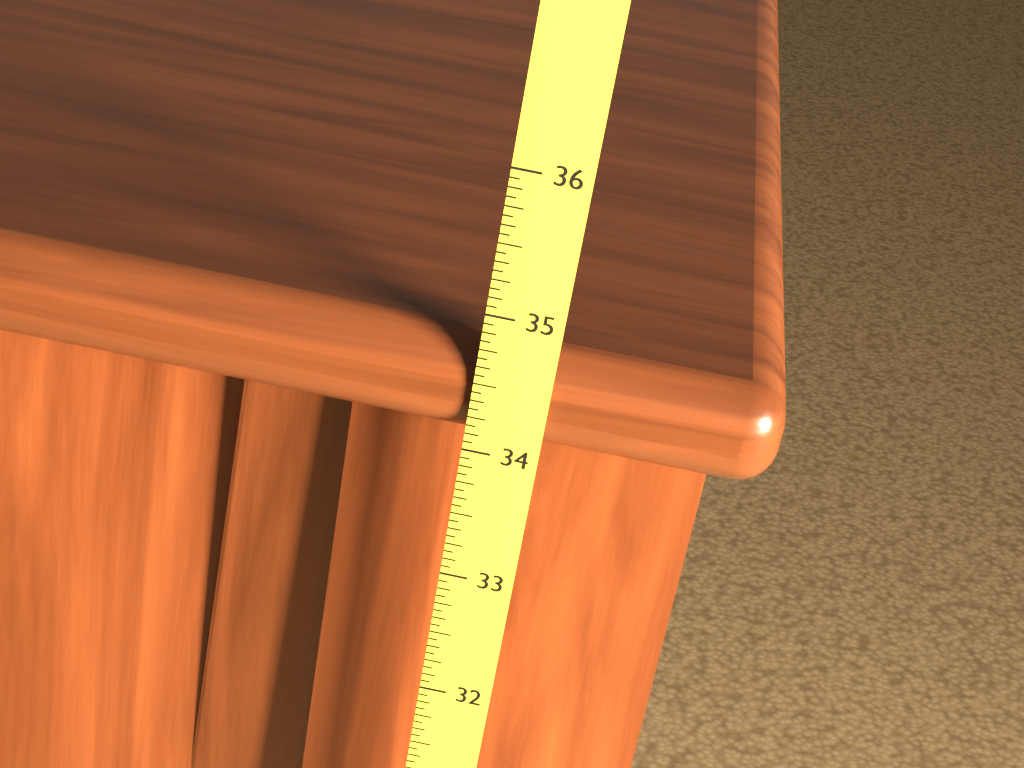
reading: 34.7500 (no unit)
